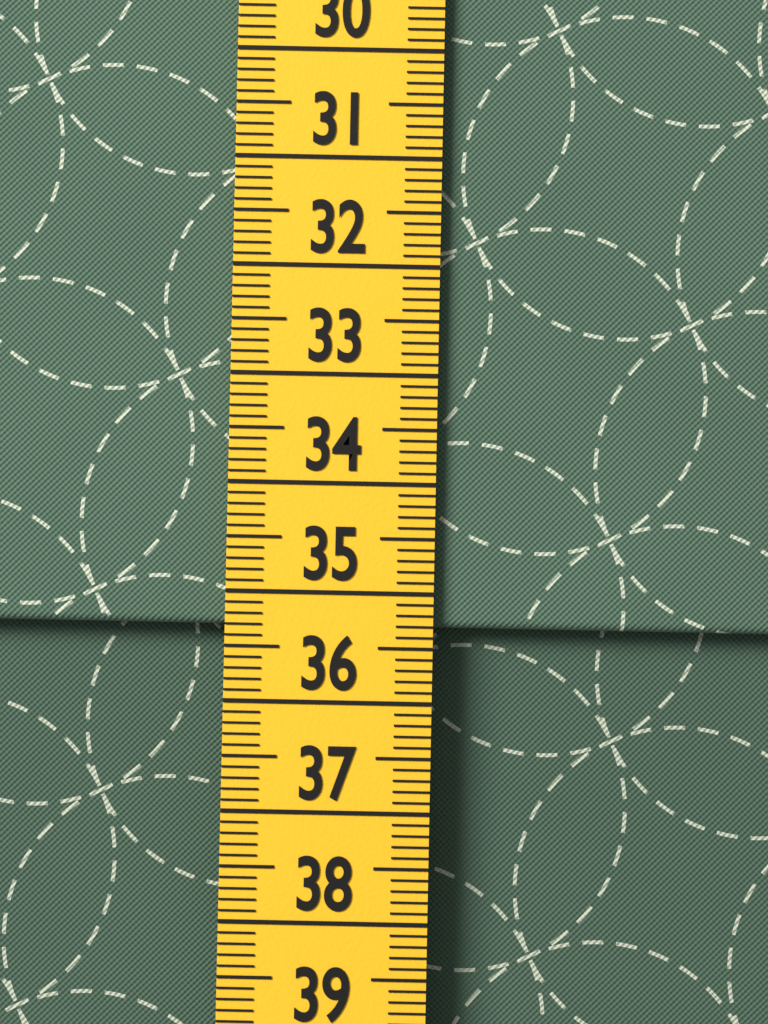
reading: 35.3 cm
